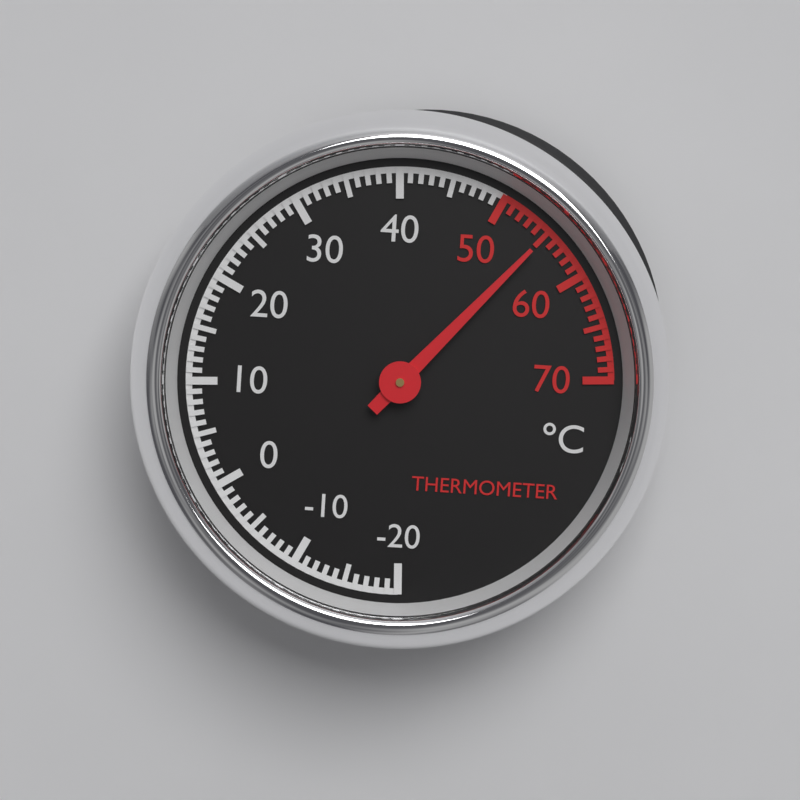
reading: 55 °C
